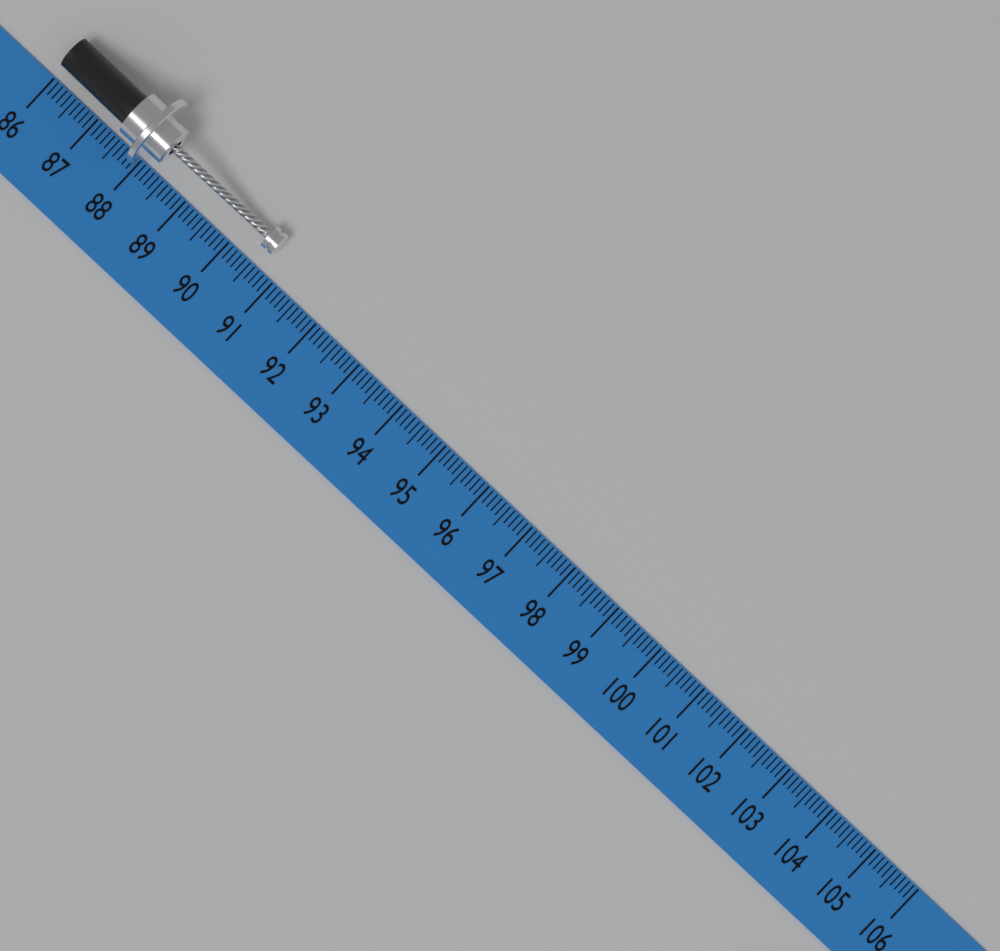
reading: 90.7 (no unit)
